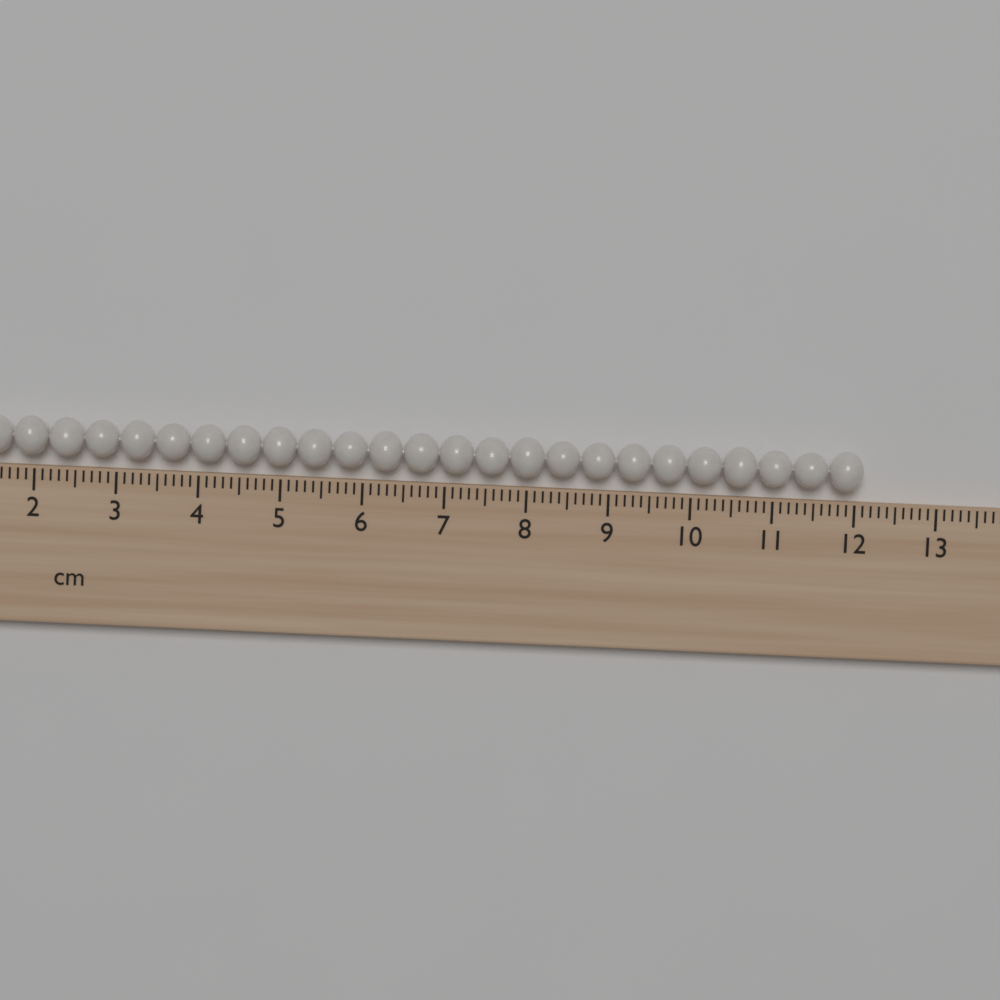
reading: 12.1 cm
